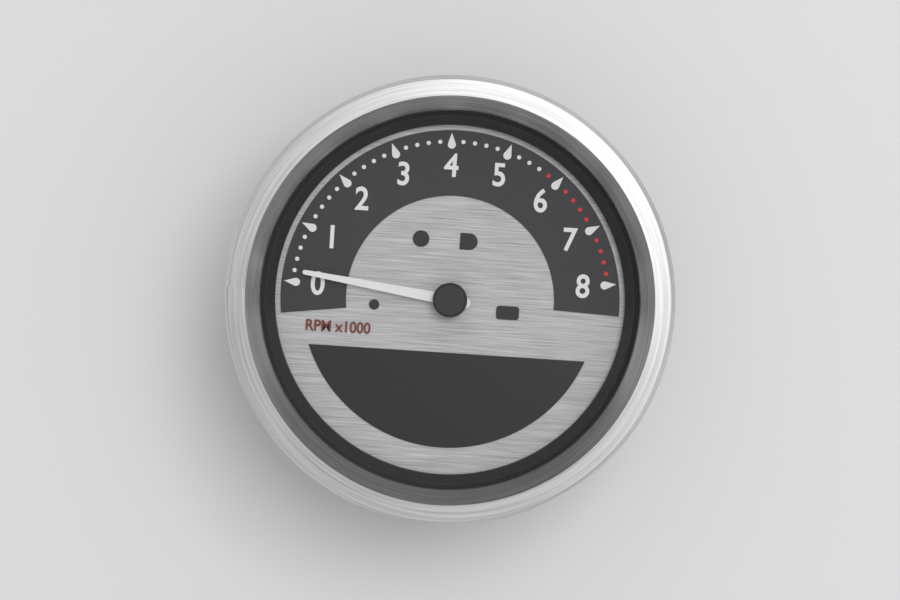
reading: 200 RPM
